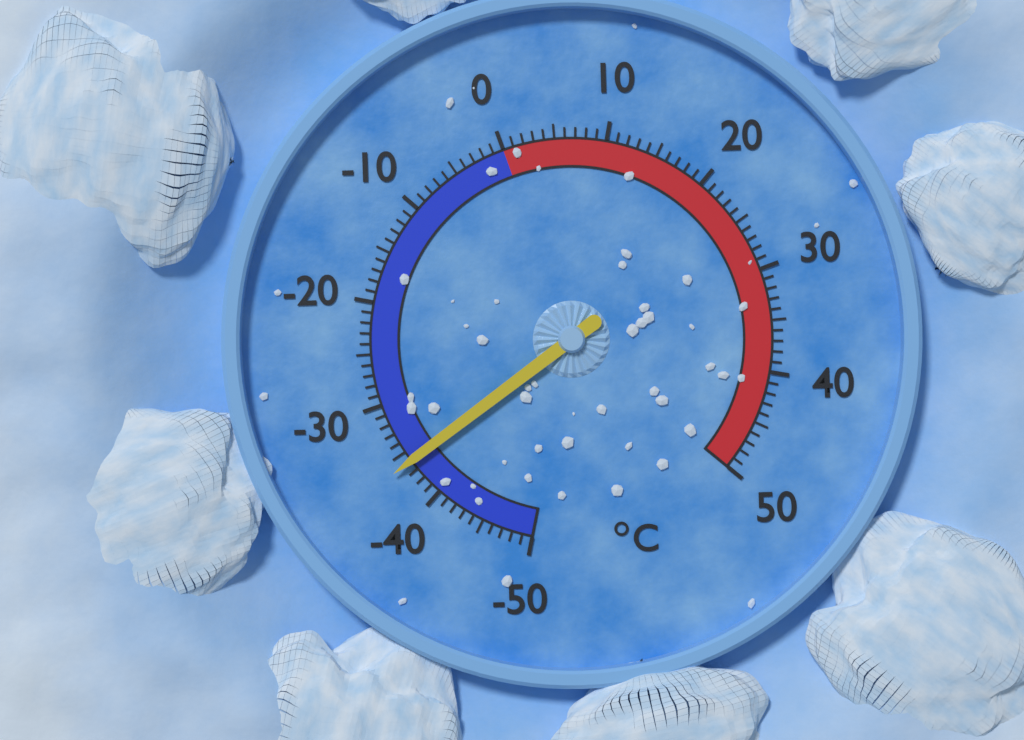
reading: -36 °C
